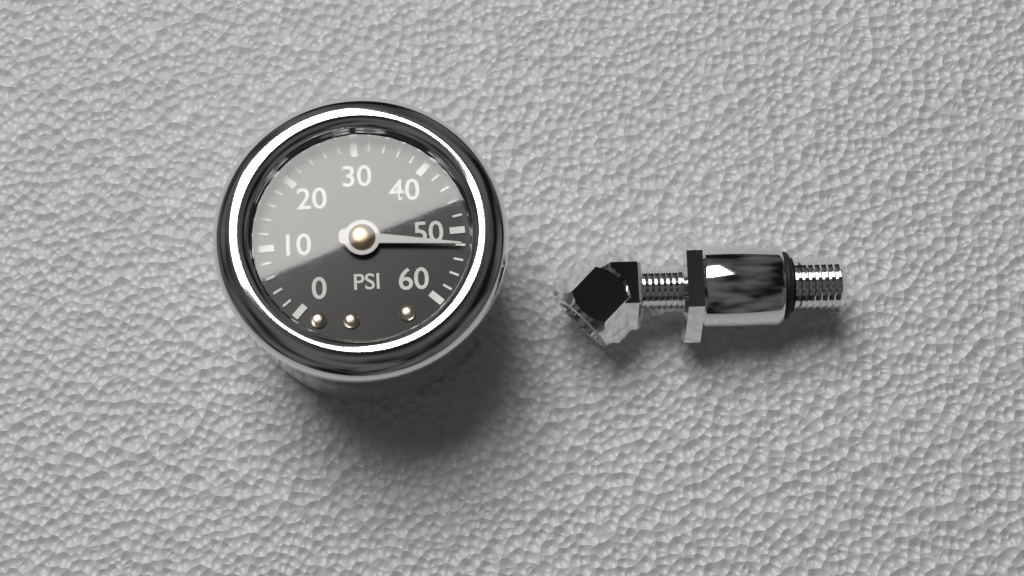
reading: 52 psi
